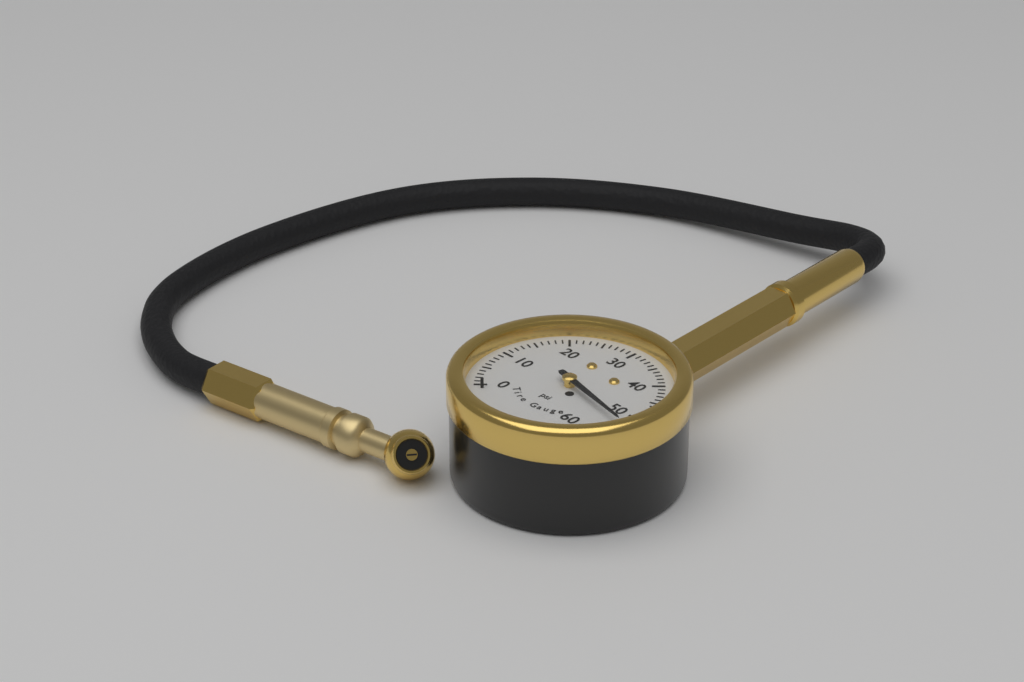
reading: 53 psi
